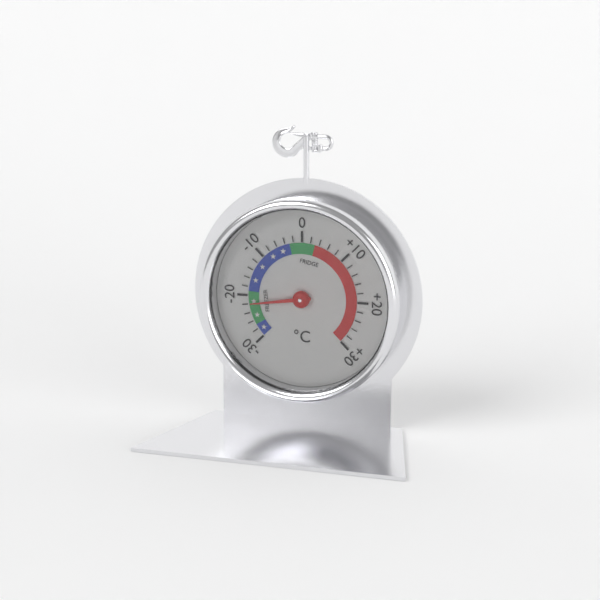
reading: -22 °C
